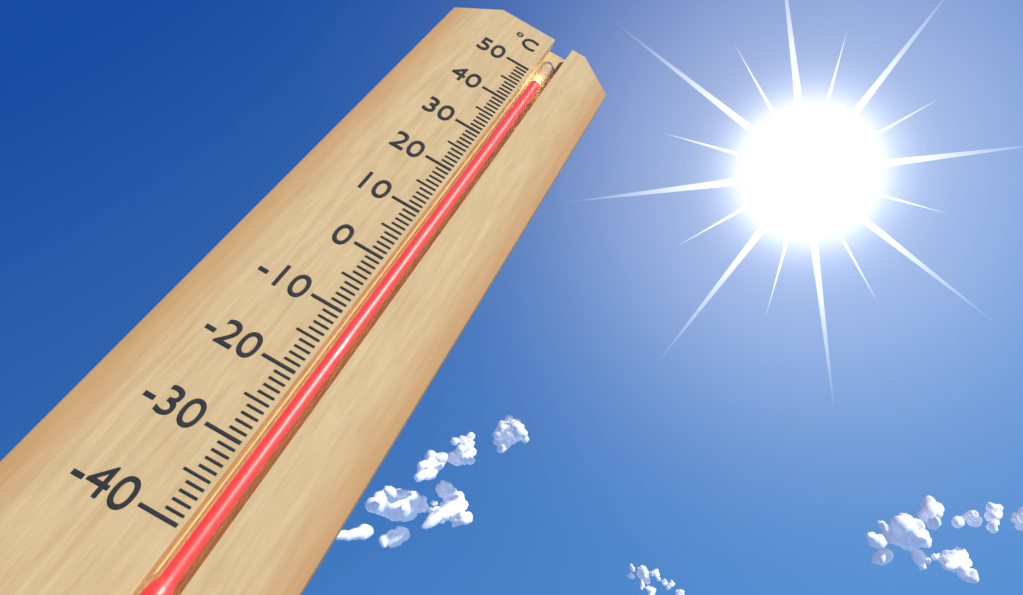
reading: 48 °C
